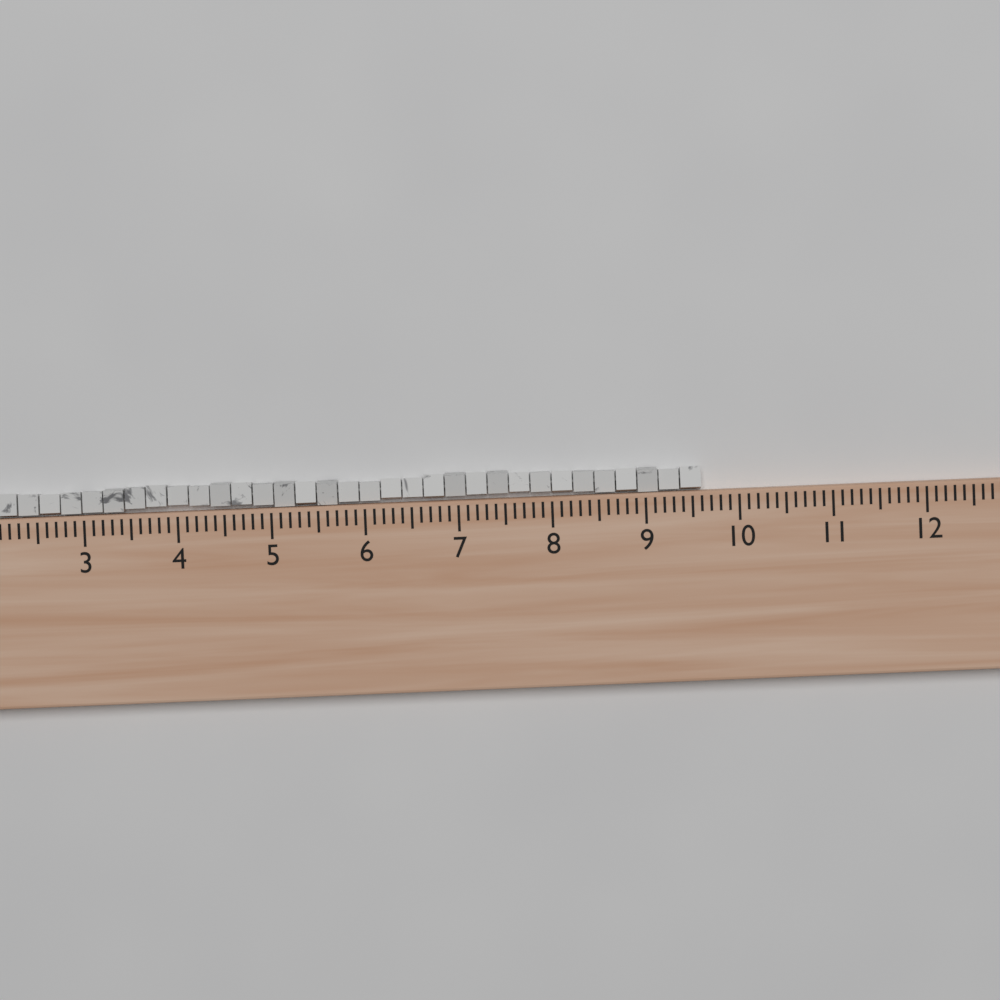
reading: 9.6 (no unit)
